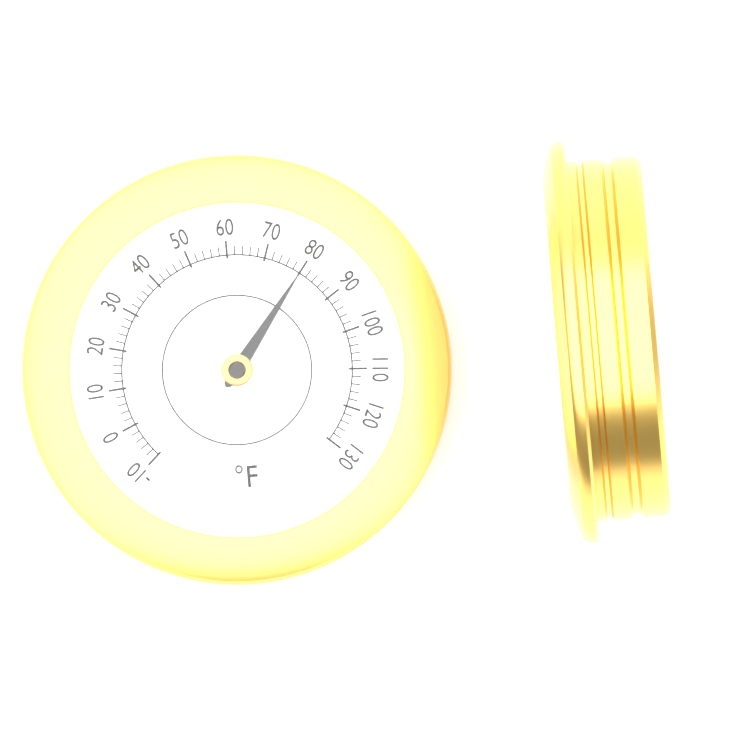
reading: 80 °F
